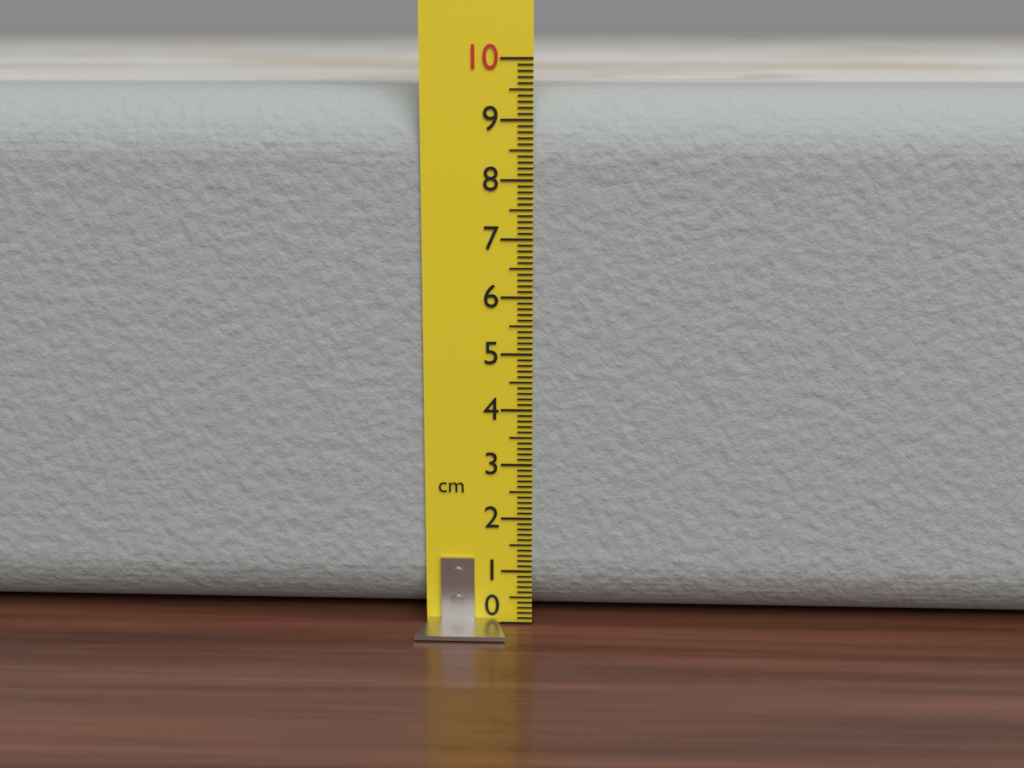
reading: 9.5 cm
